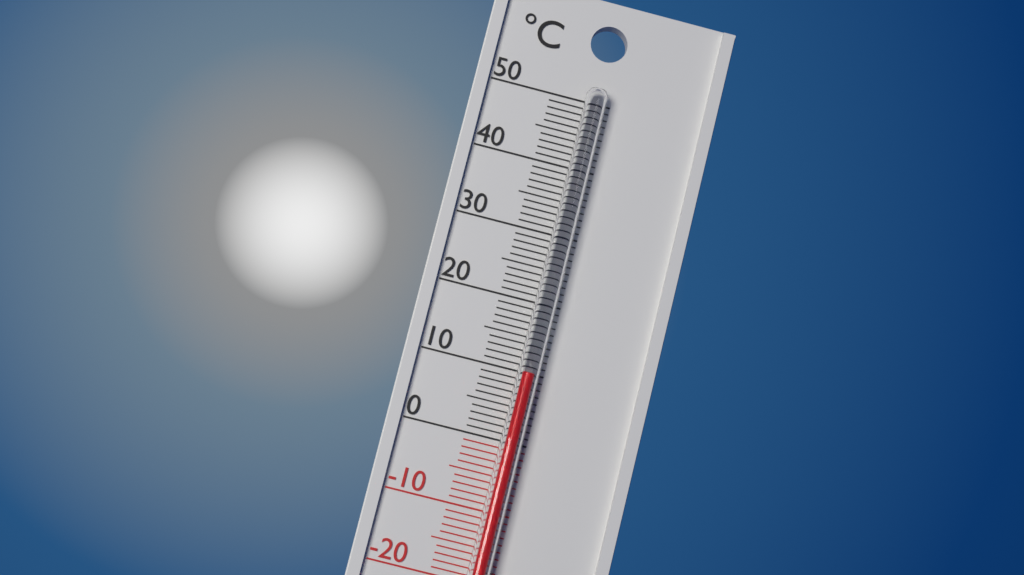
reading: 10 °C
